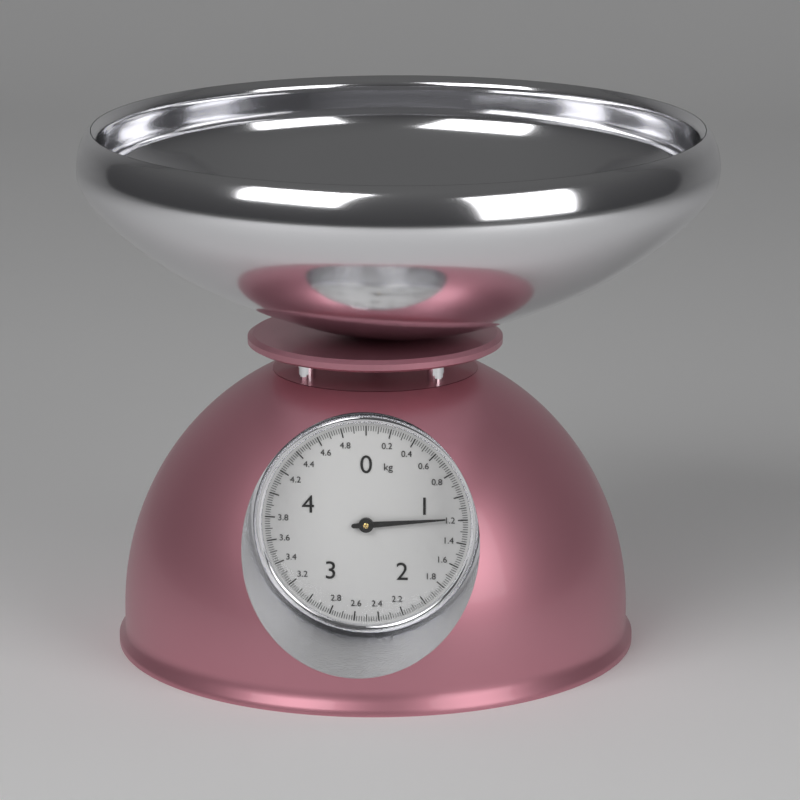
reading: 1.18 kg
